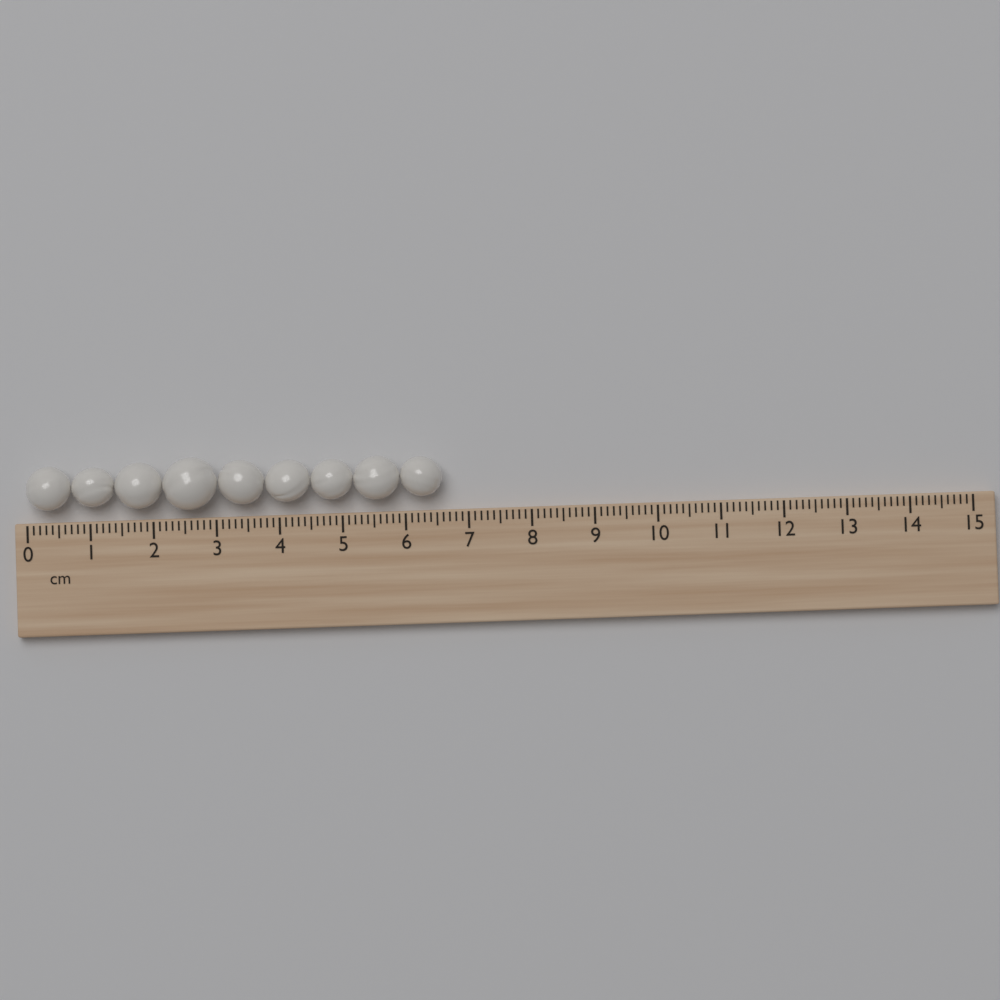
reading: 6.6 cm
